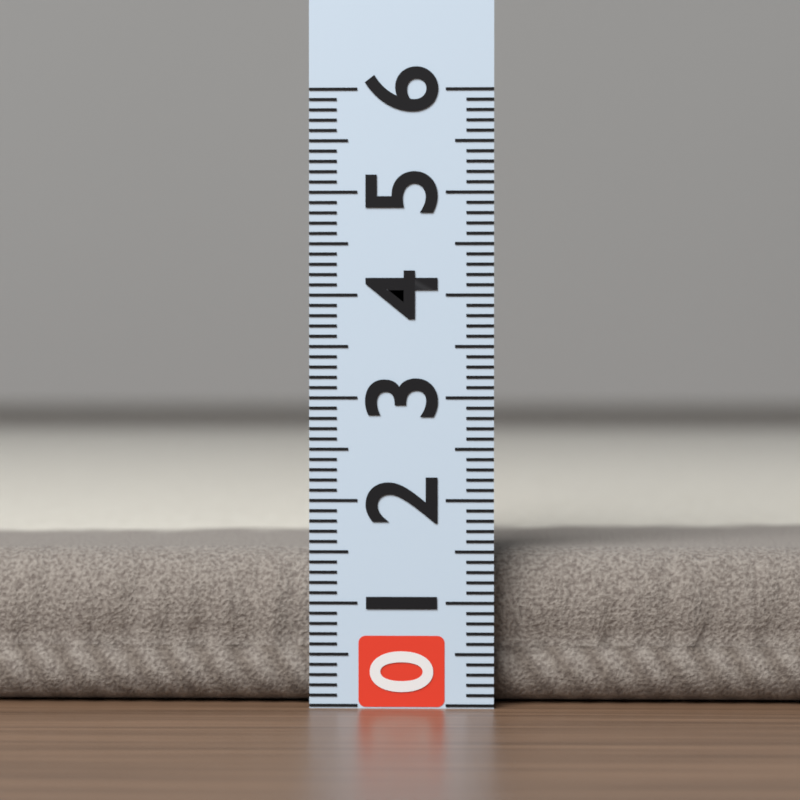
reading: 1.5 (no unit)
